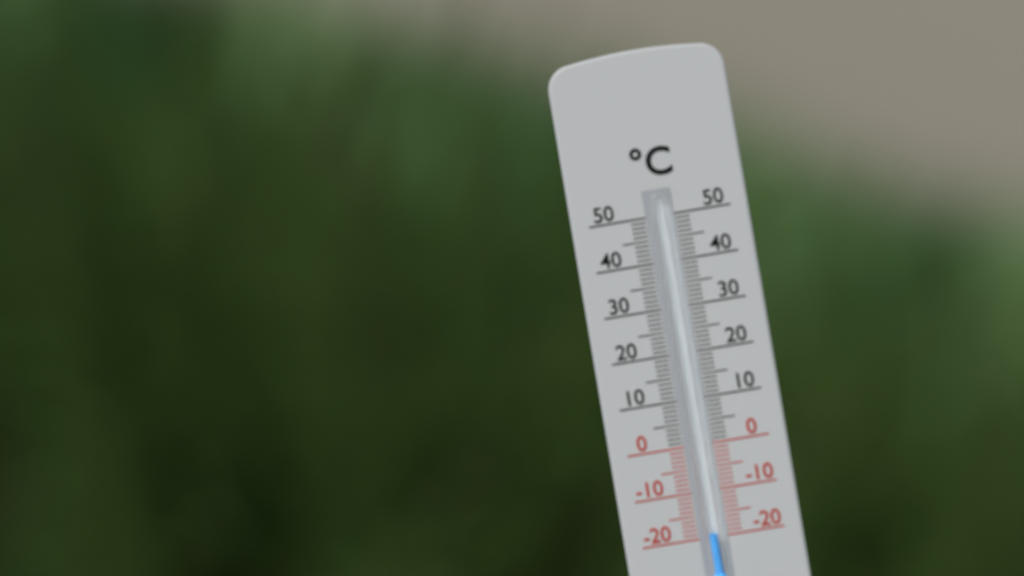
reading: -19 °C
